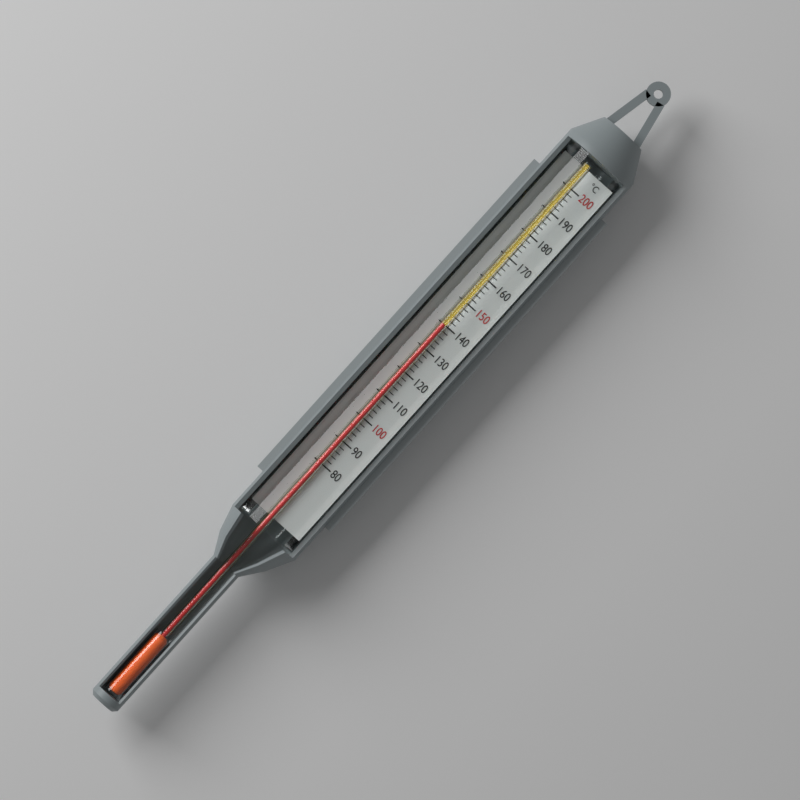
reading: 140 °C
